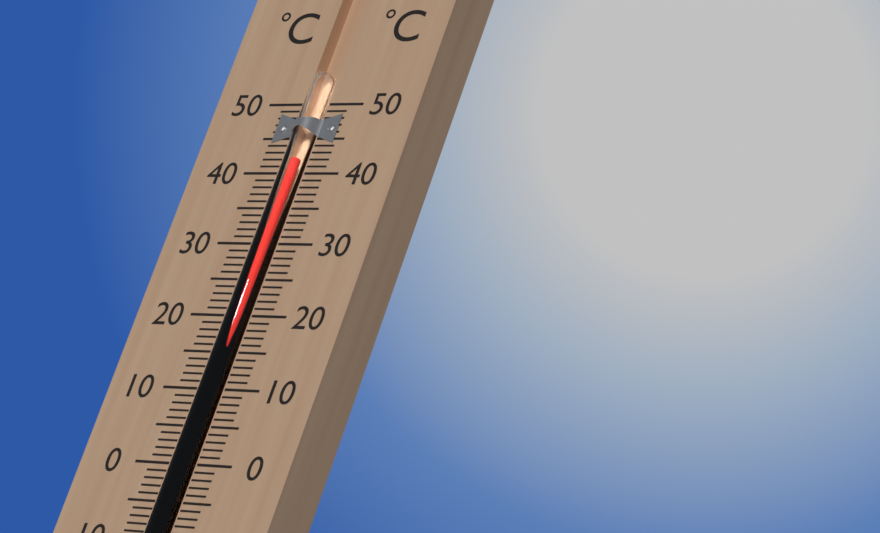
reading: 42 °C
